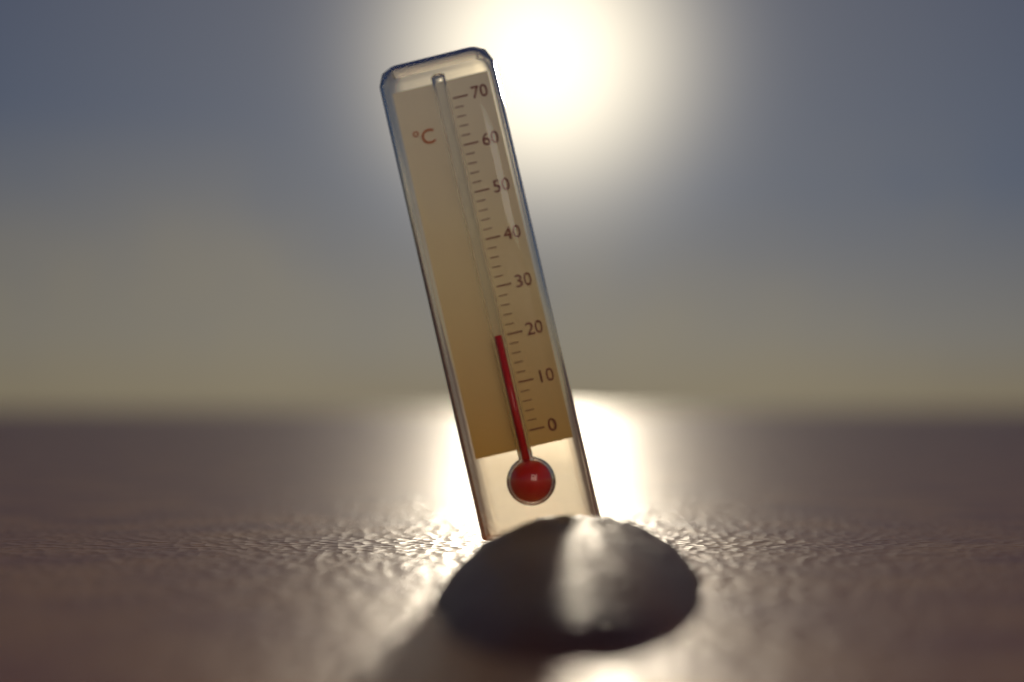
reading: 20 °C
